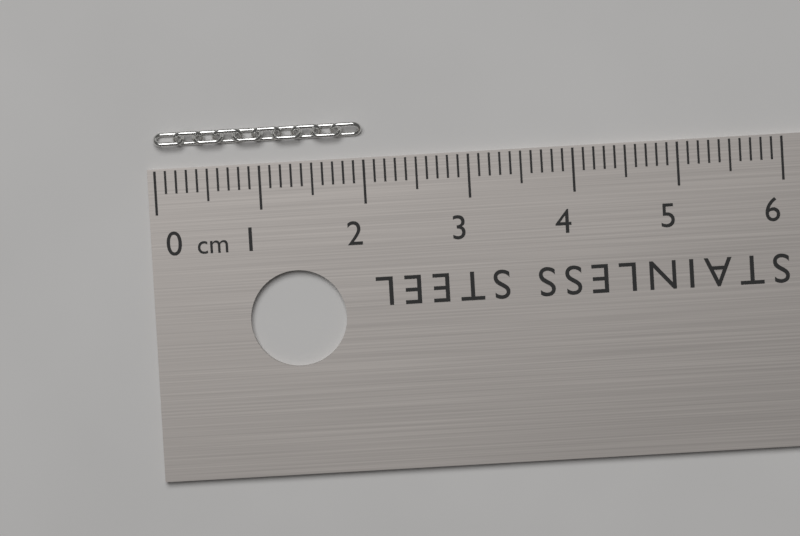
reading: 2.0 cm
